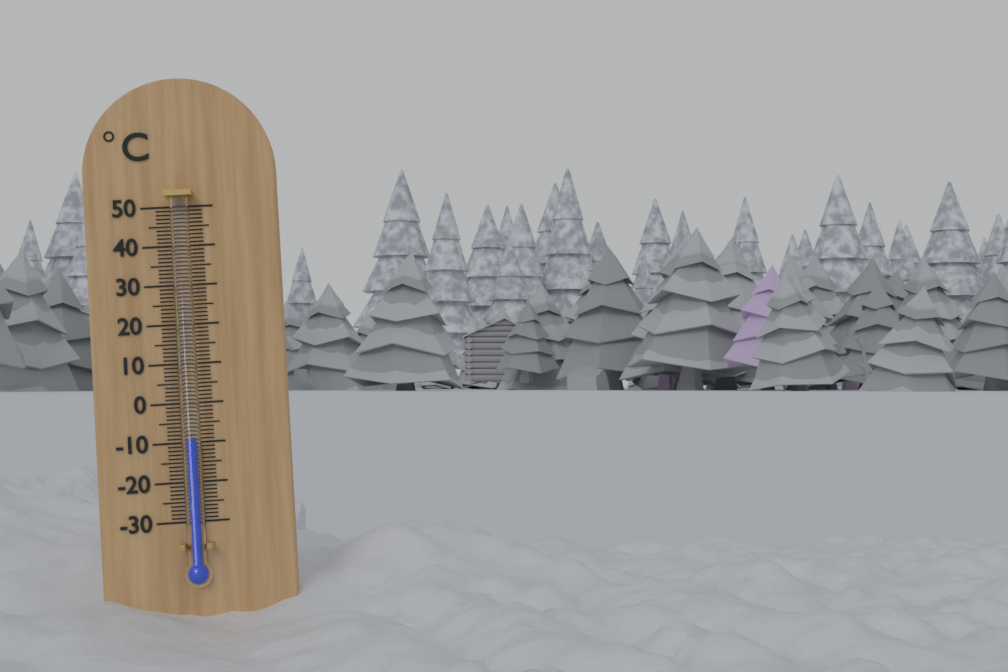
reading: -9 °C
